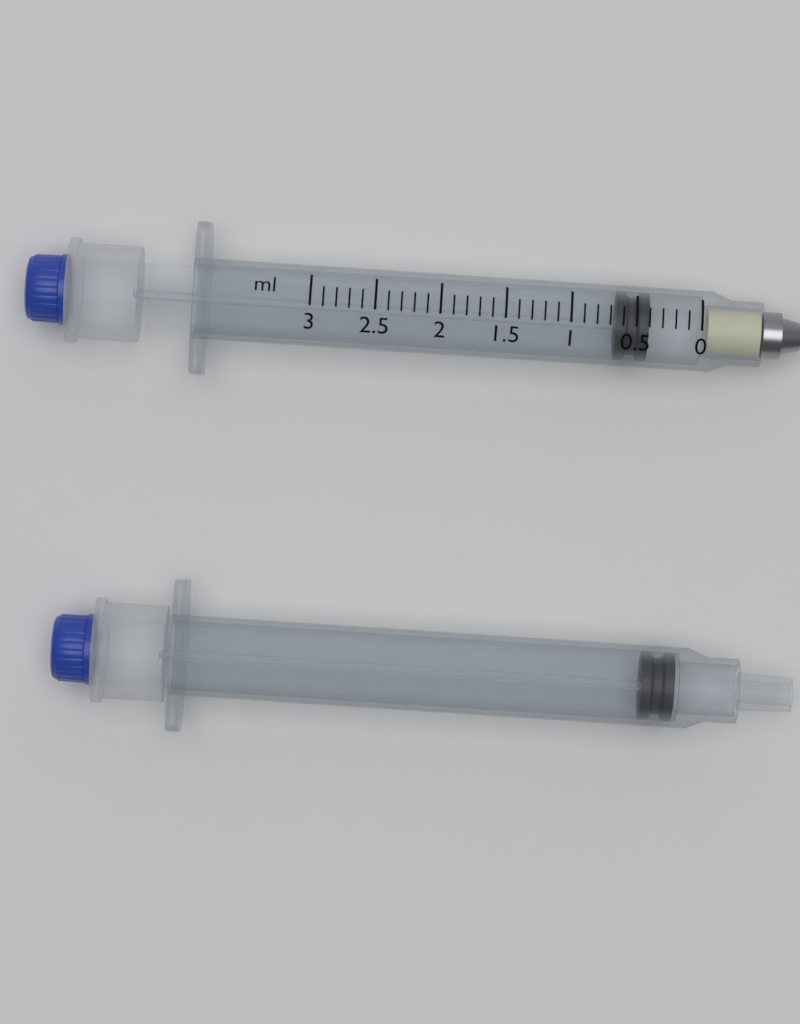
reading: 0.4 ml
